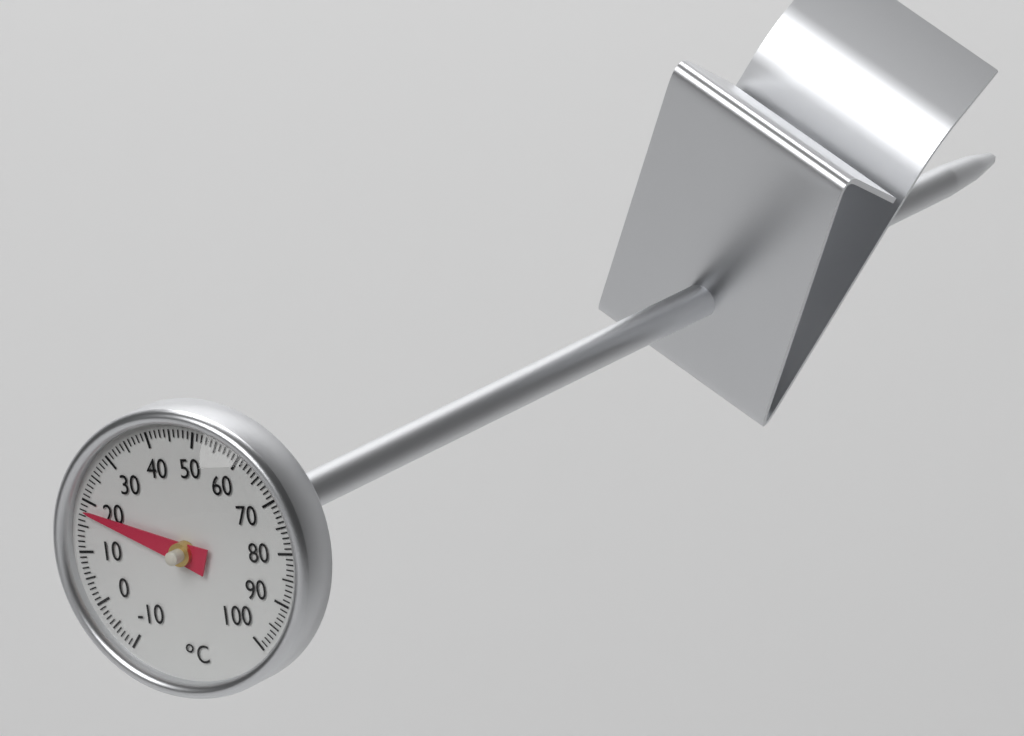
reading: 18 °C
